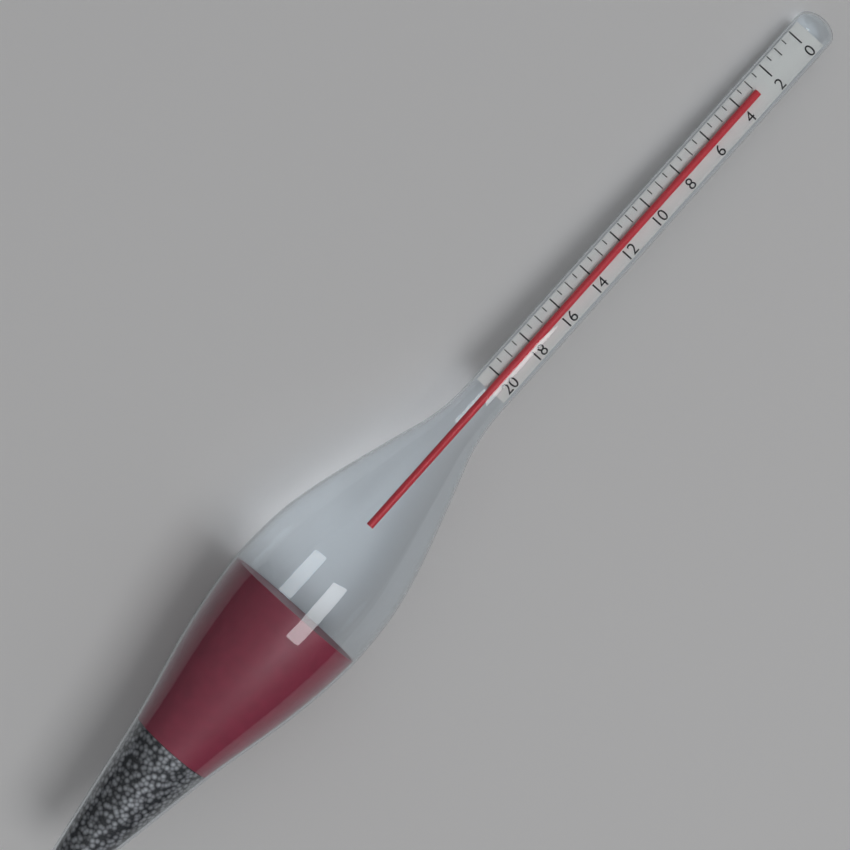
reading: 3.0 (no unit)
